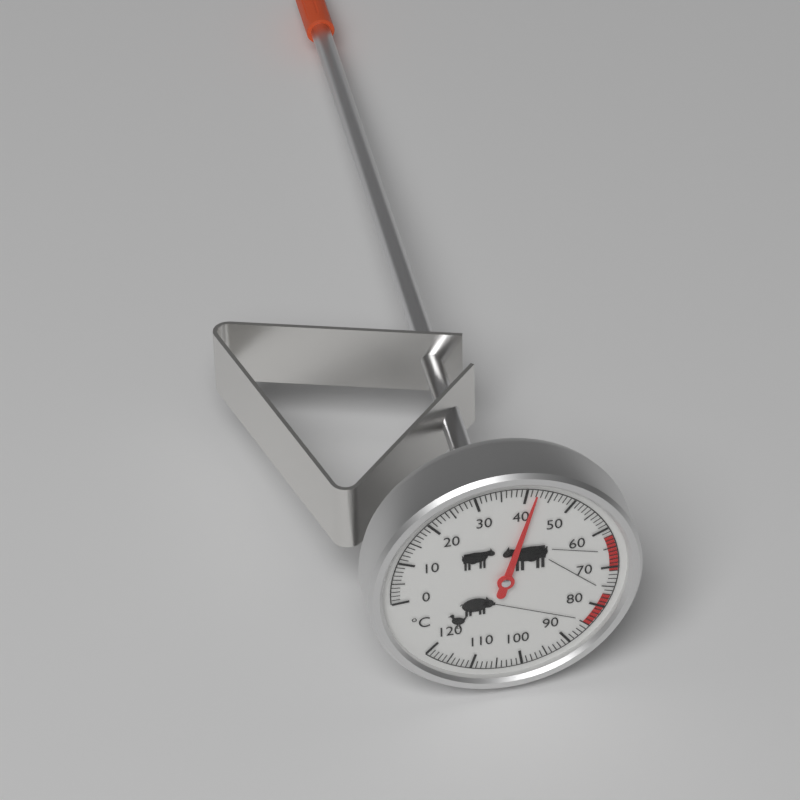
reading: 42 °C
